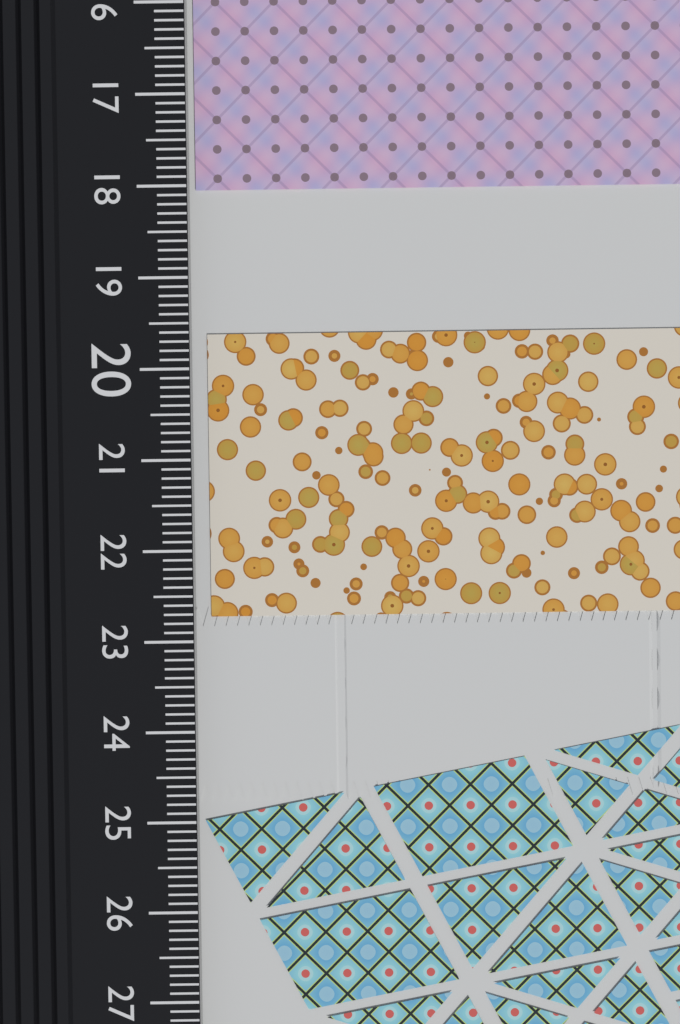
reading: 18.0 cm
